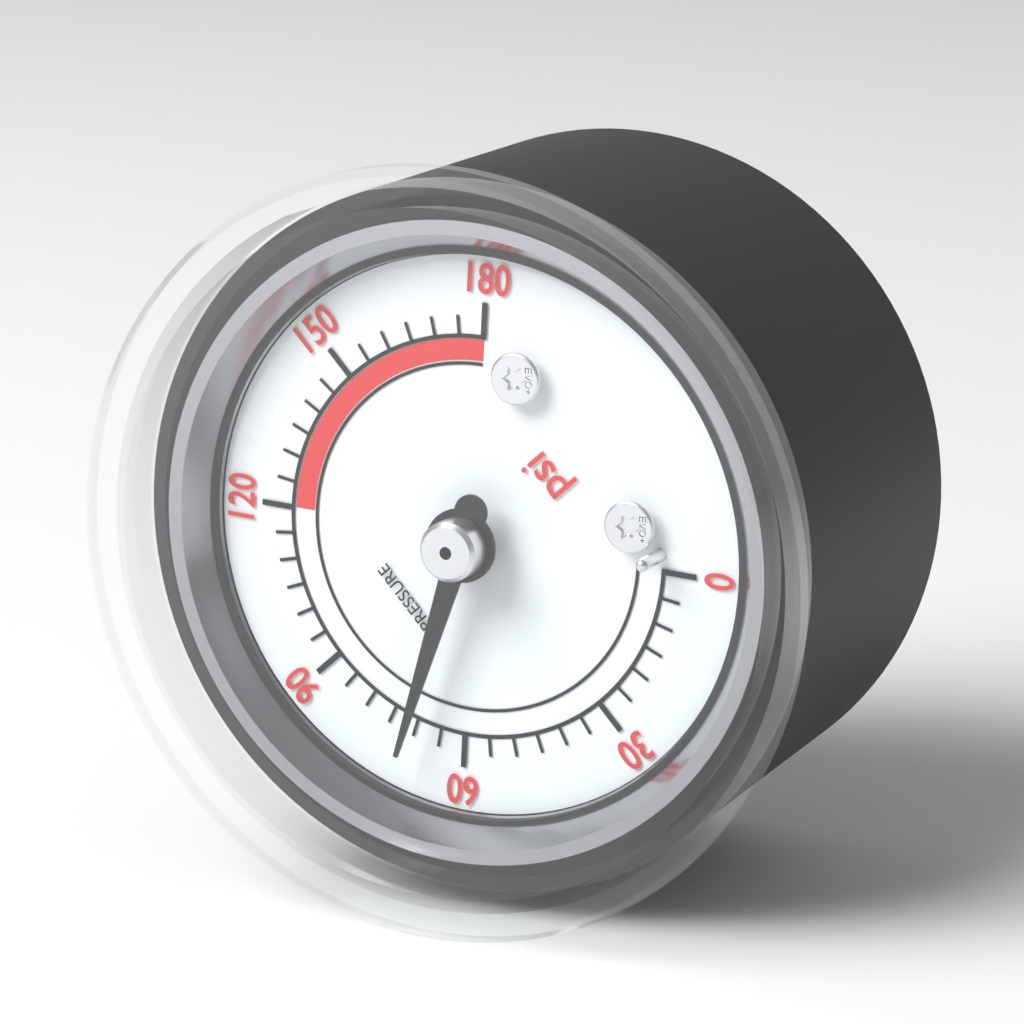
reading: 70 psi
